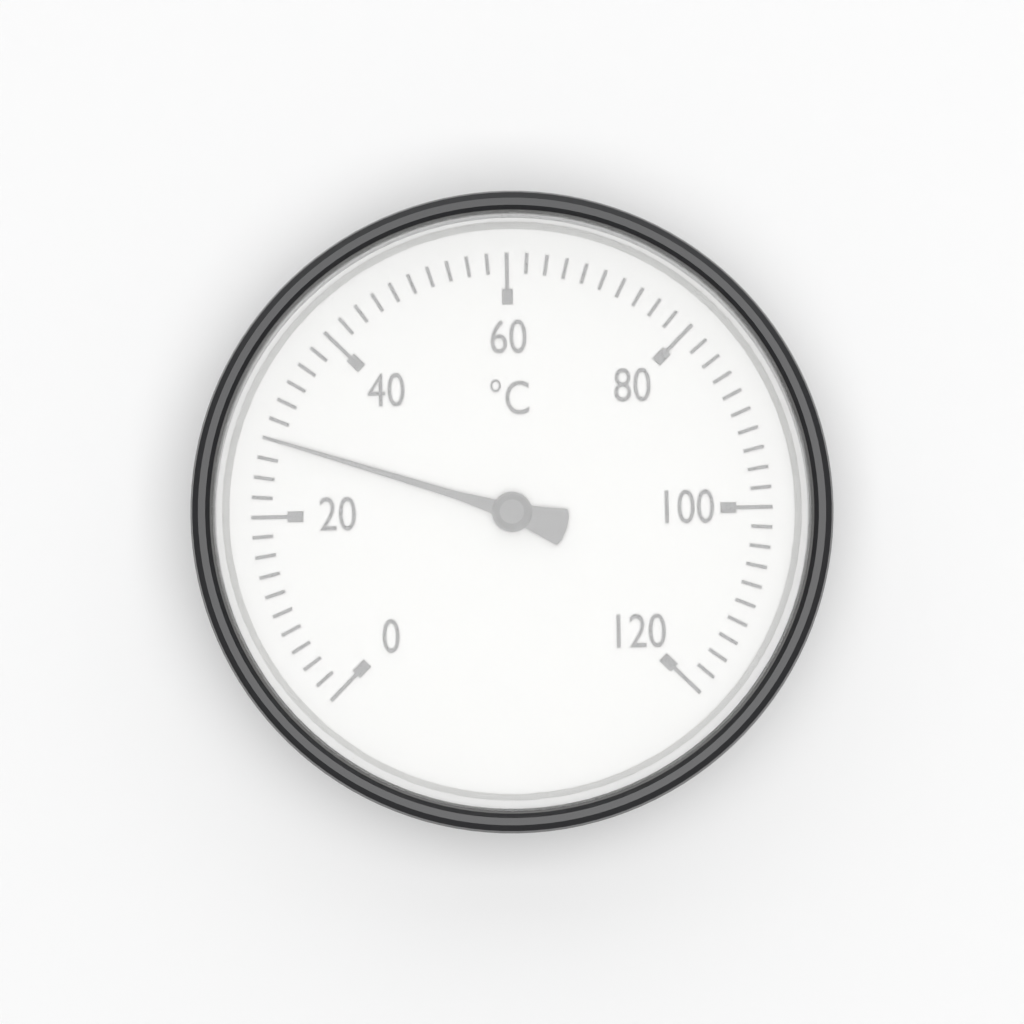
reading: 28 °C
